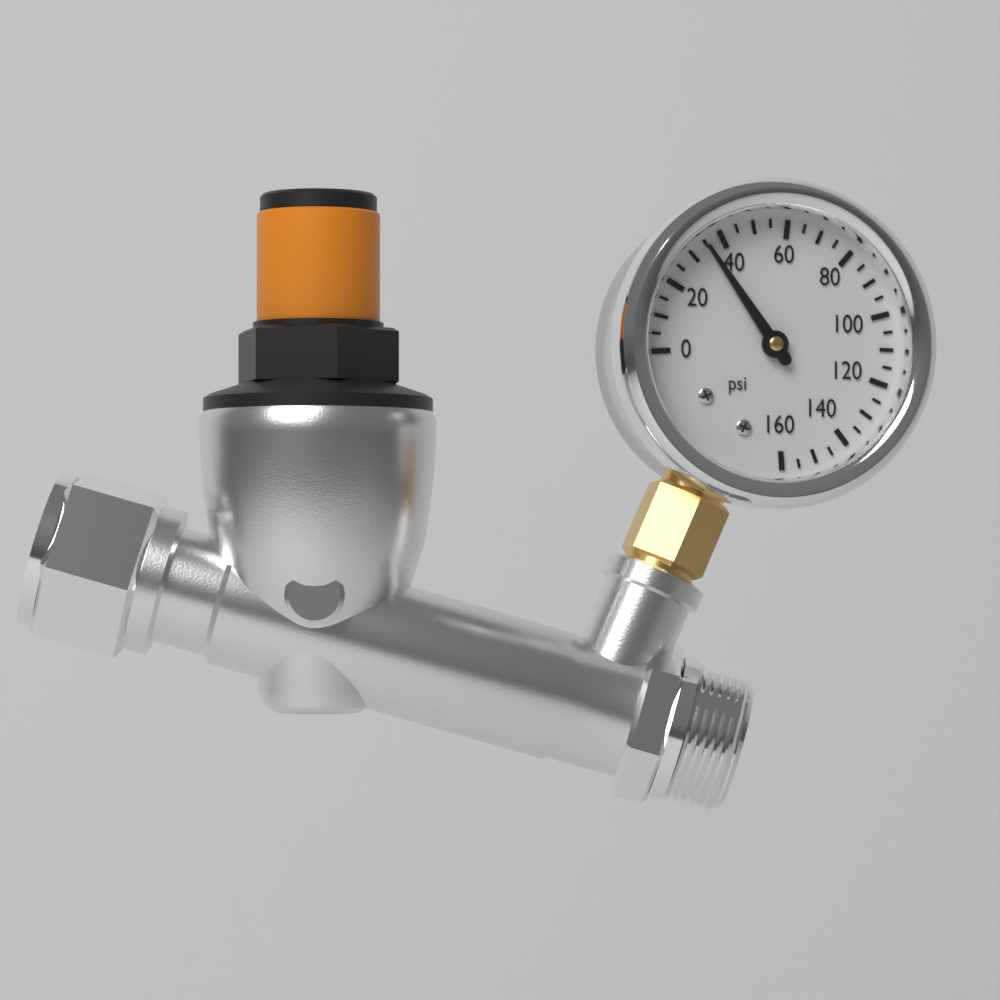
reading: 35 psi
